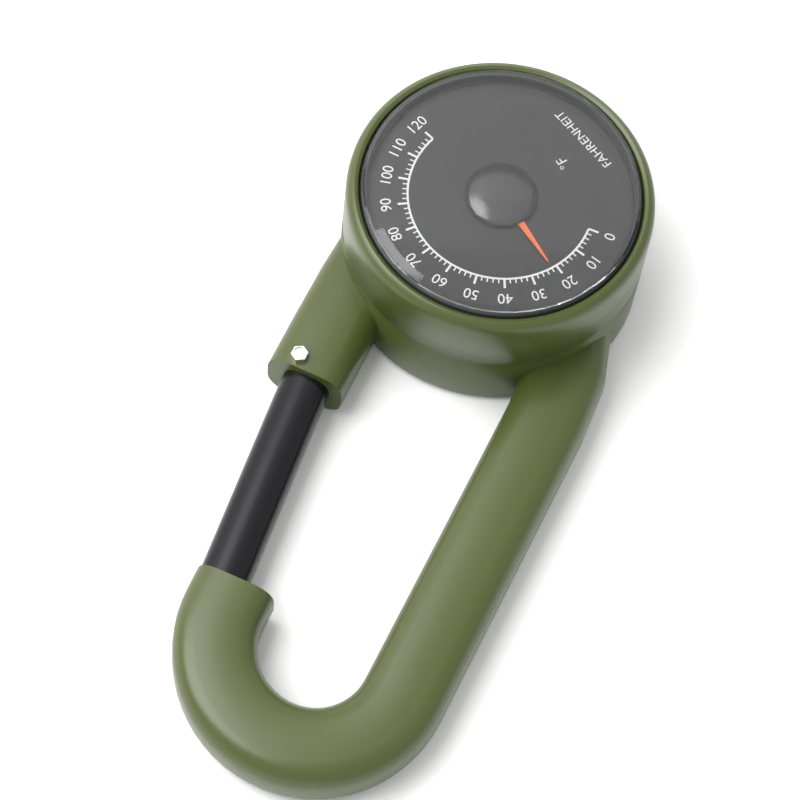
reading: 22 °F
